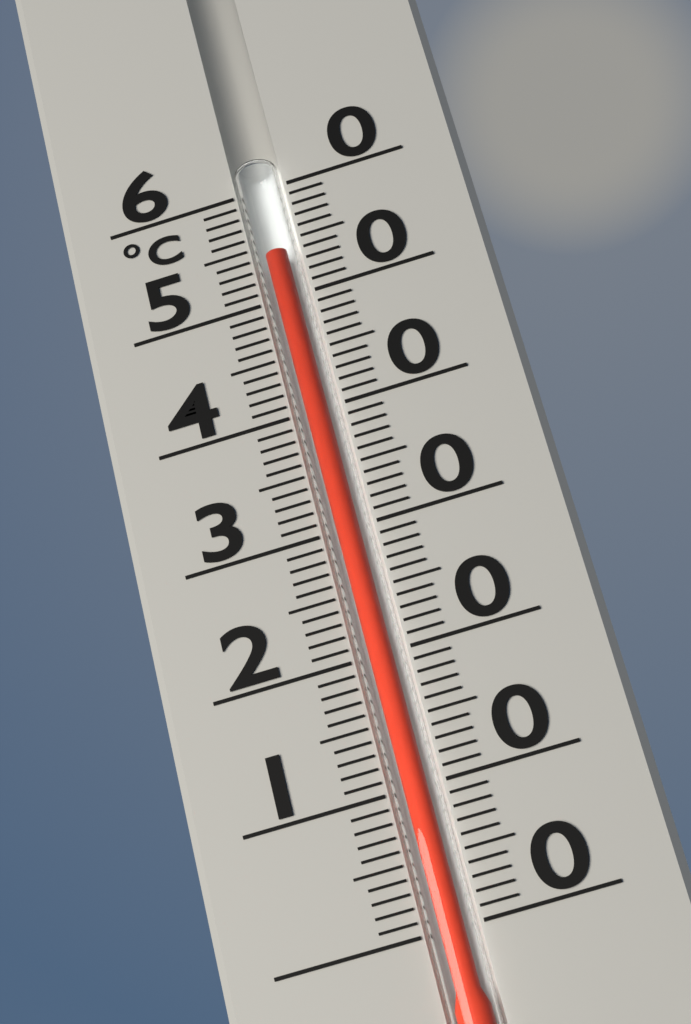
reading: 54 °C
